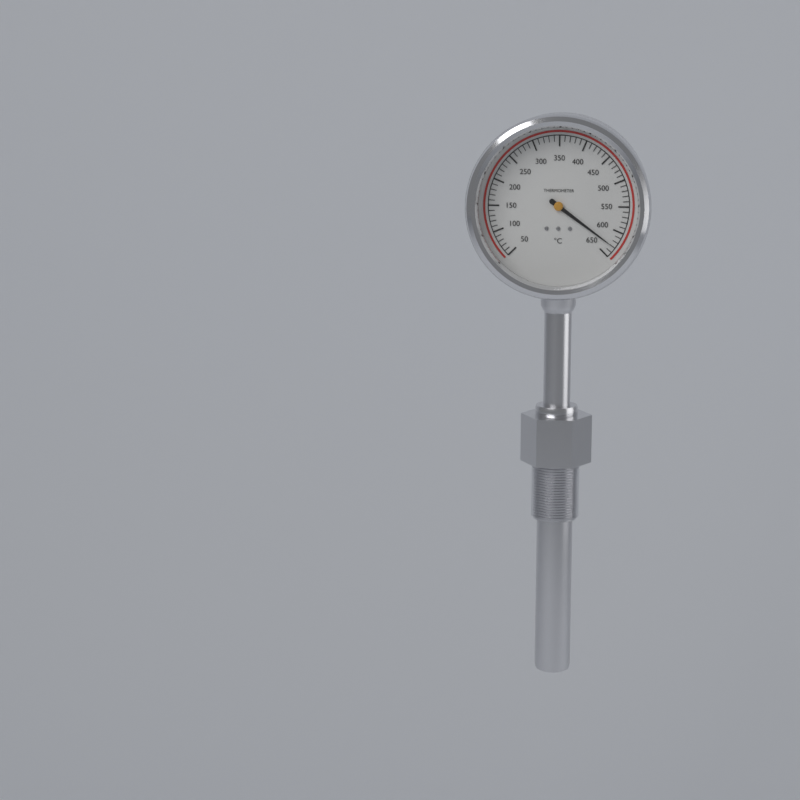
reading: 630 °C
